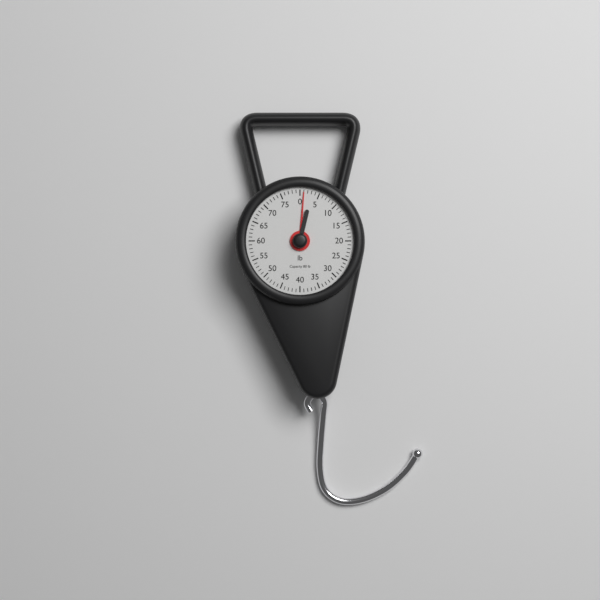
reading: 1 lb
